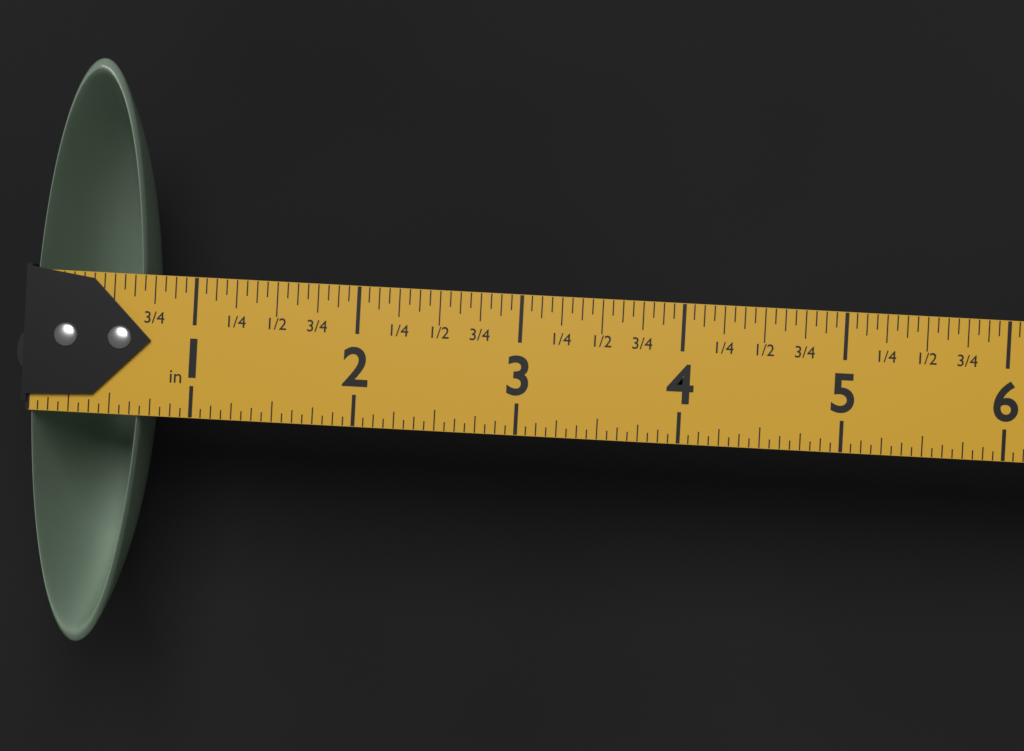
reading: 0.6875 in
